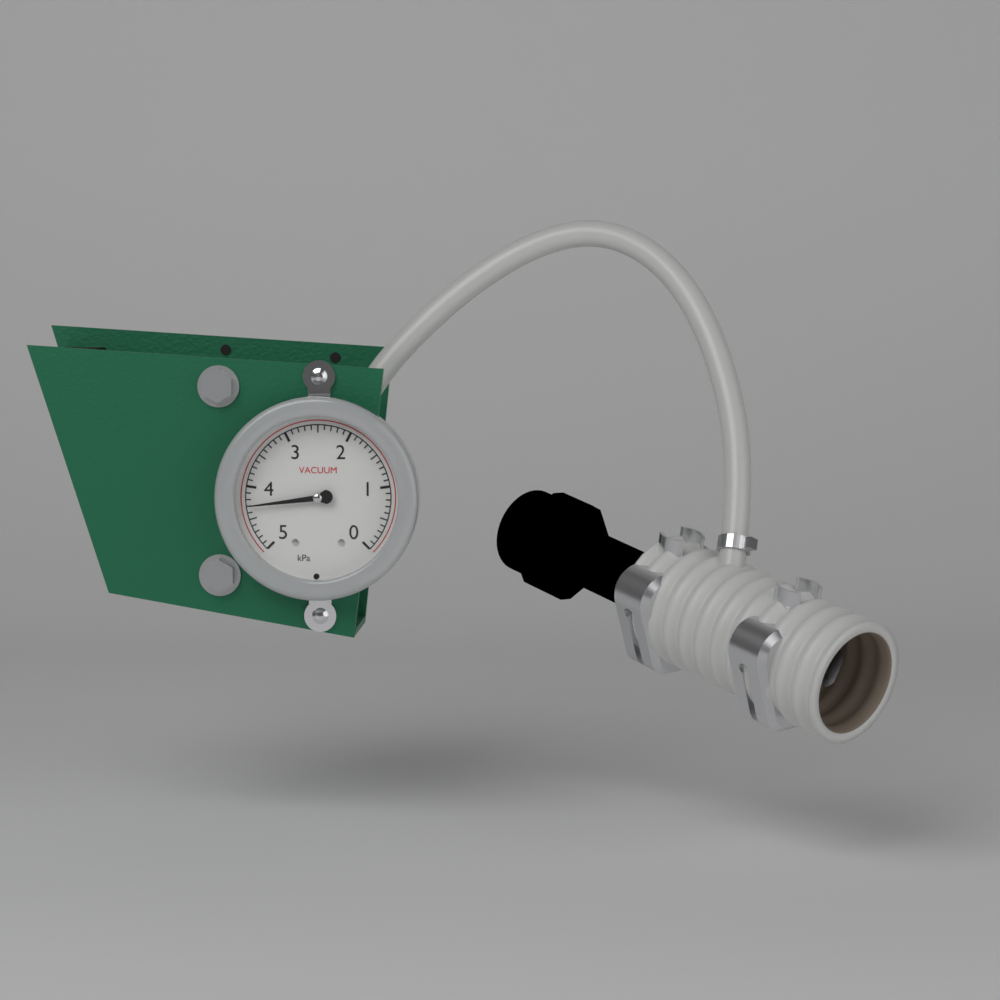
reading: 4.3 kPa
